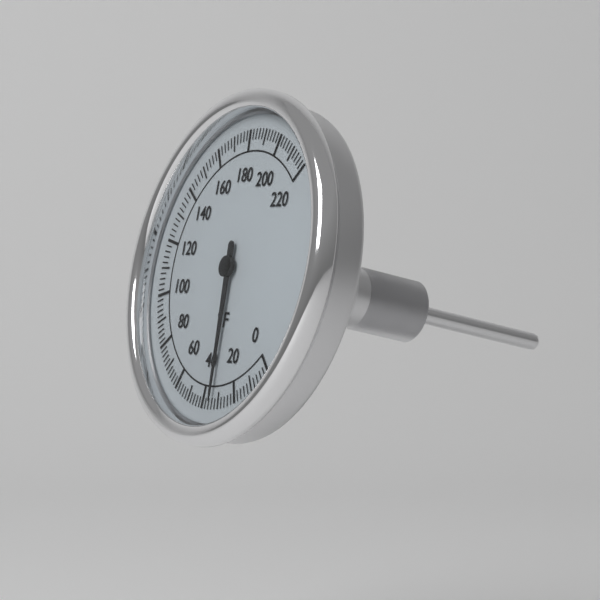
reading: 34 °F
